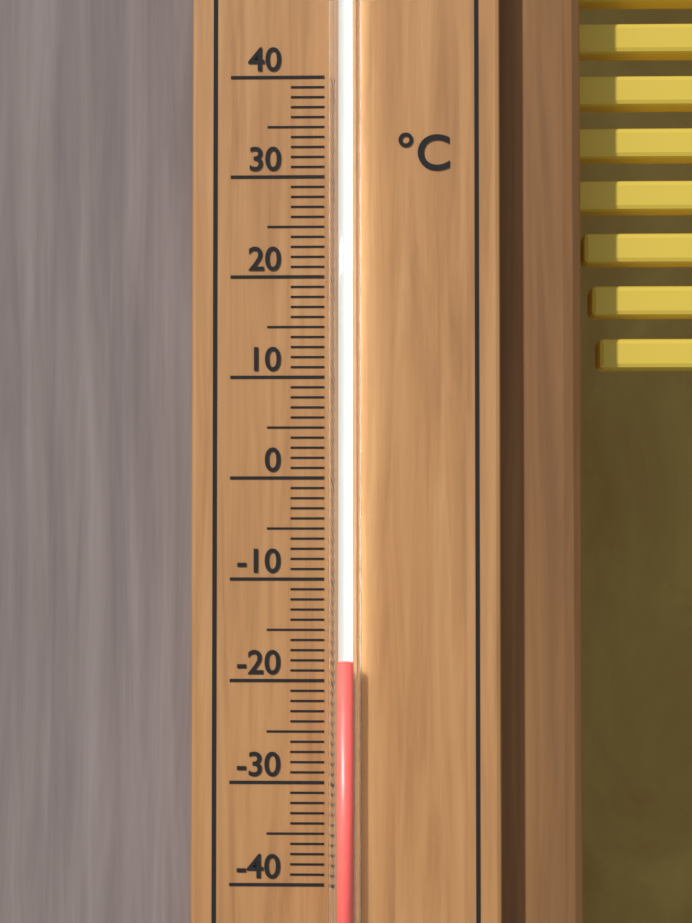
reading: -18 °C
